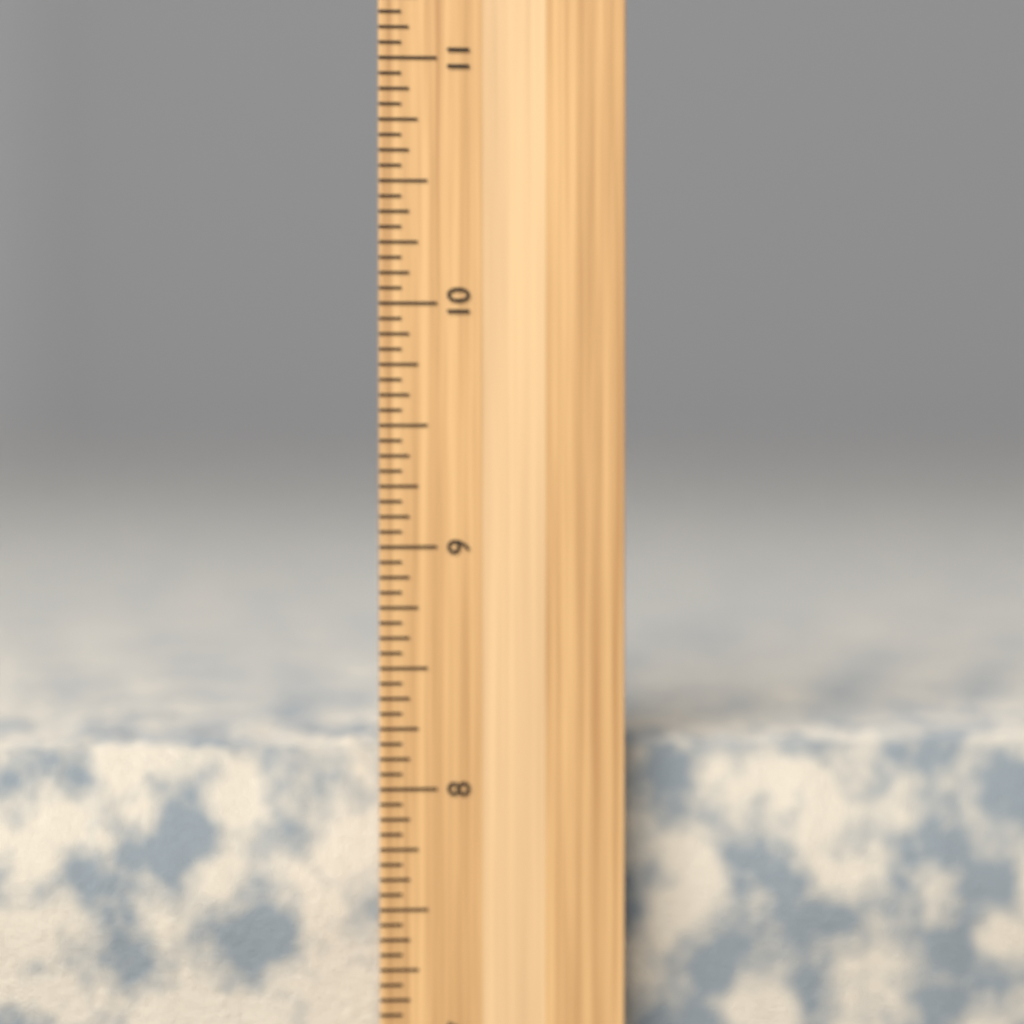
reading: 8.1875 inch
